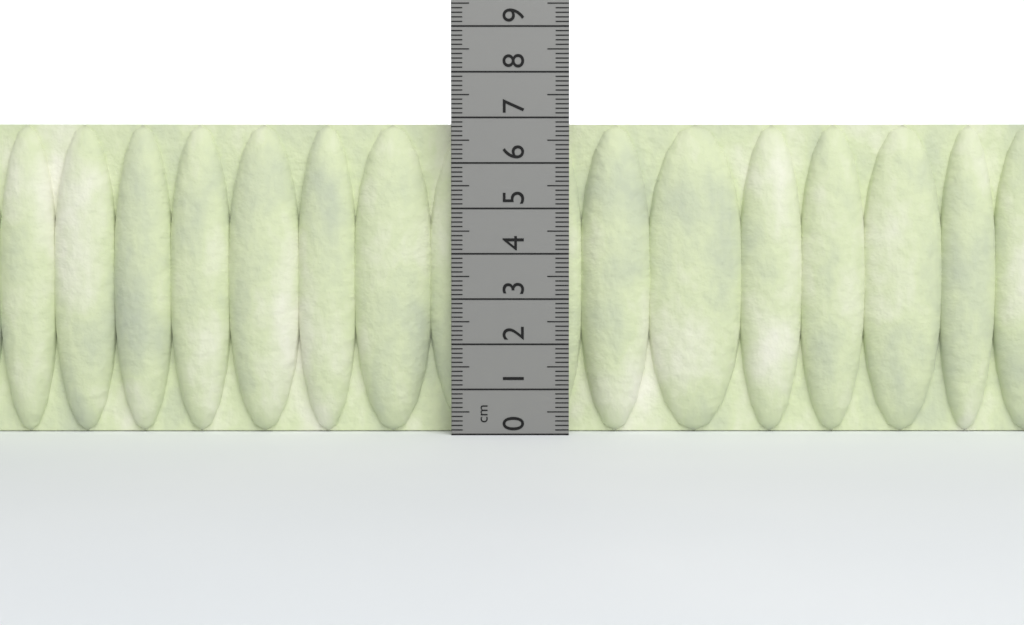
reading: 6.9 cm
